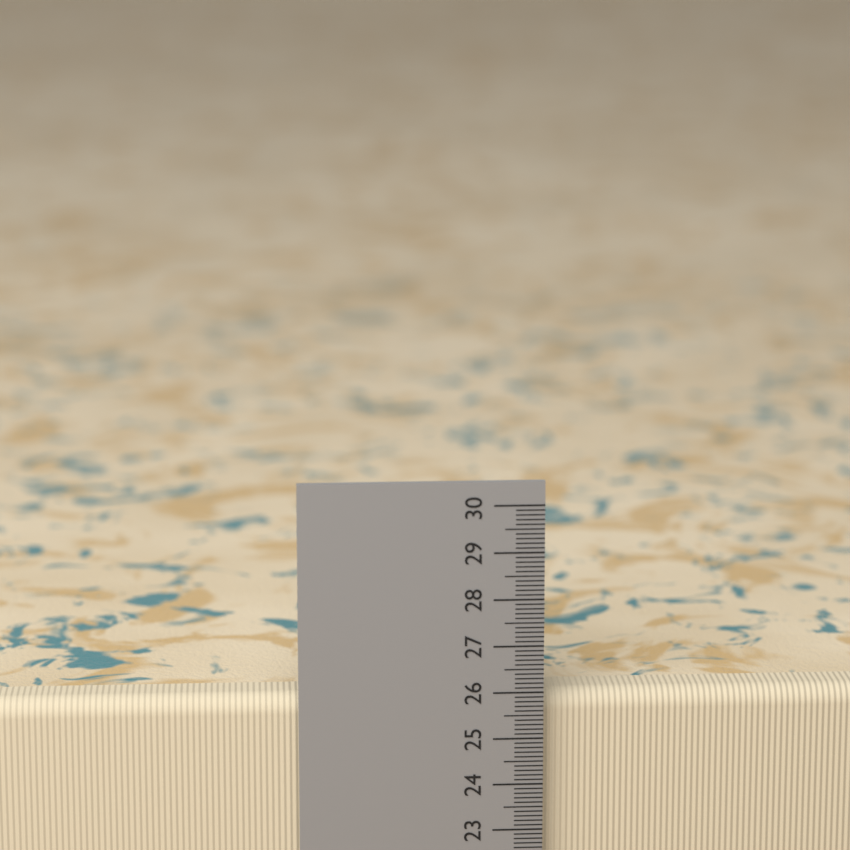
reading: 25.9 cm
